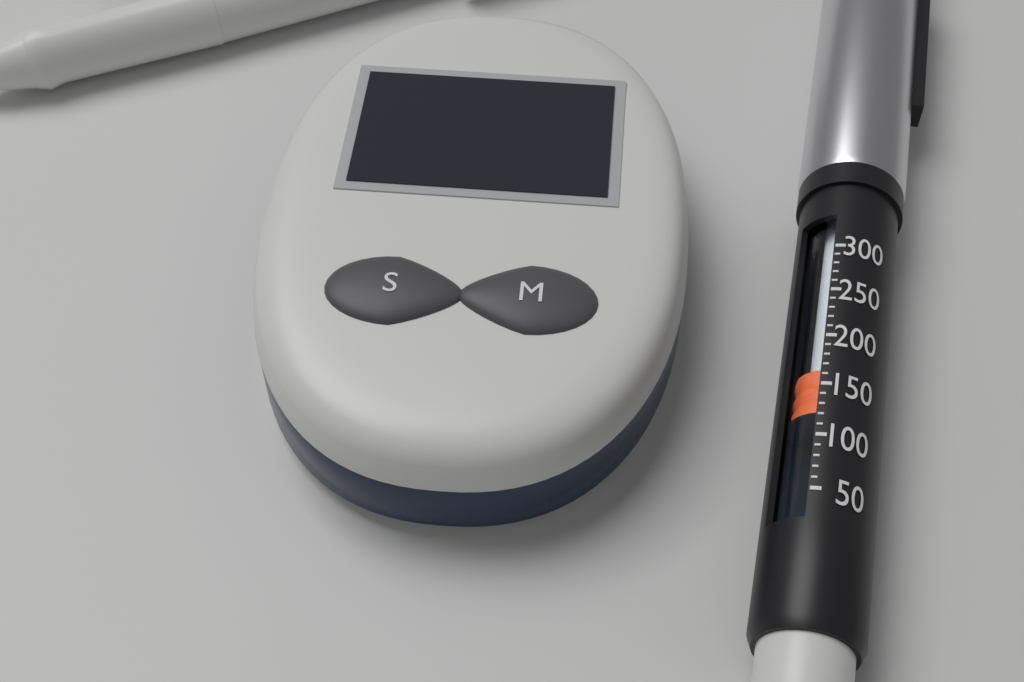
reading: 130 (no unit)
